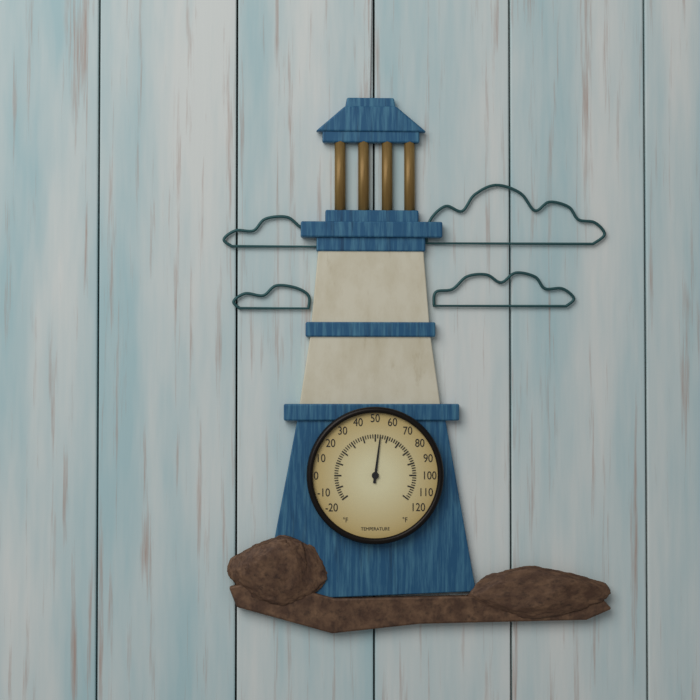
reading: 54 °F
